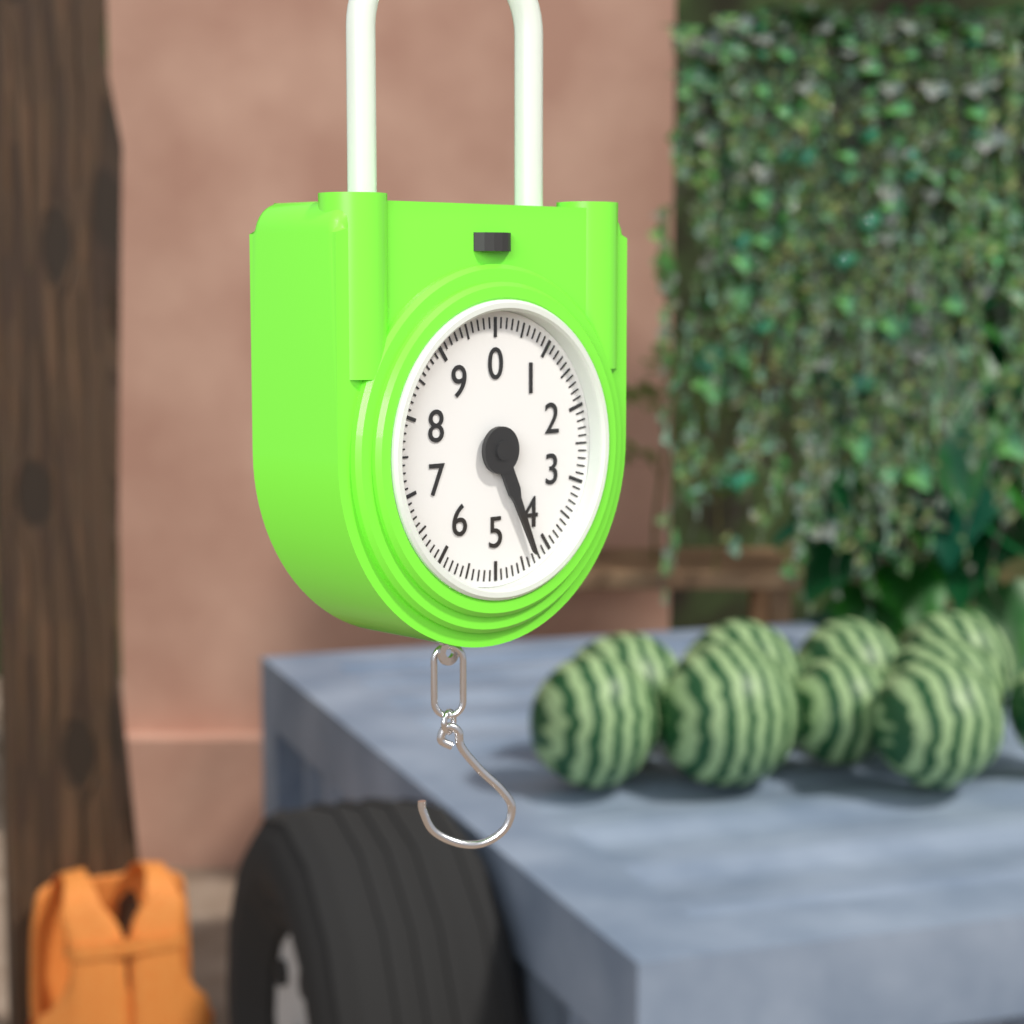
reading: 4.3 (no unit)
